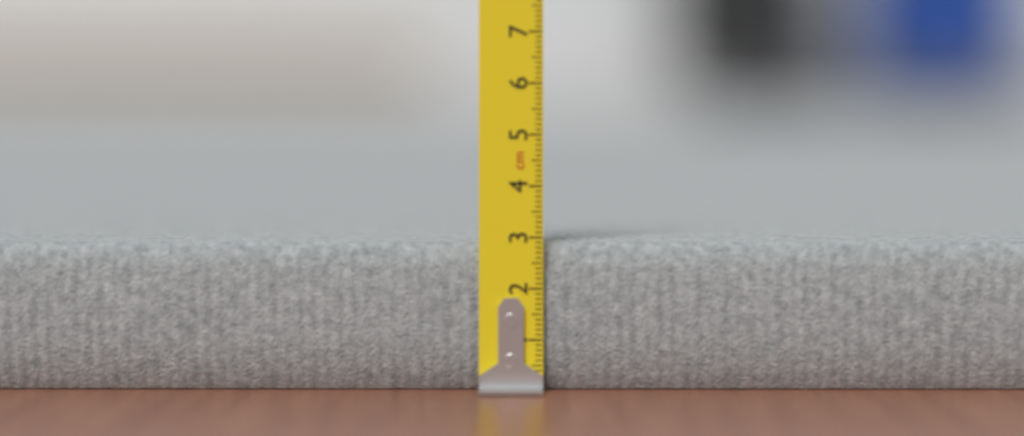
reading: 2.9 cm
